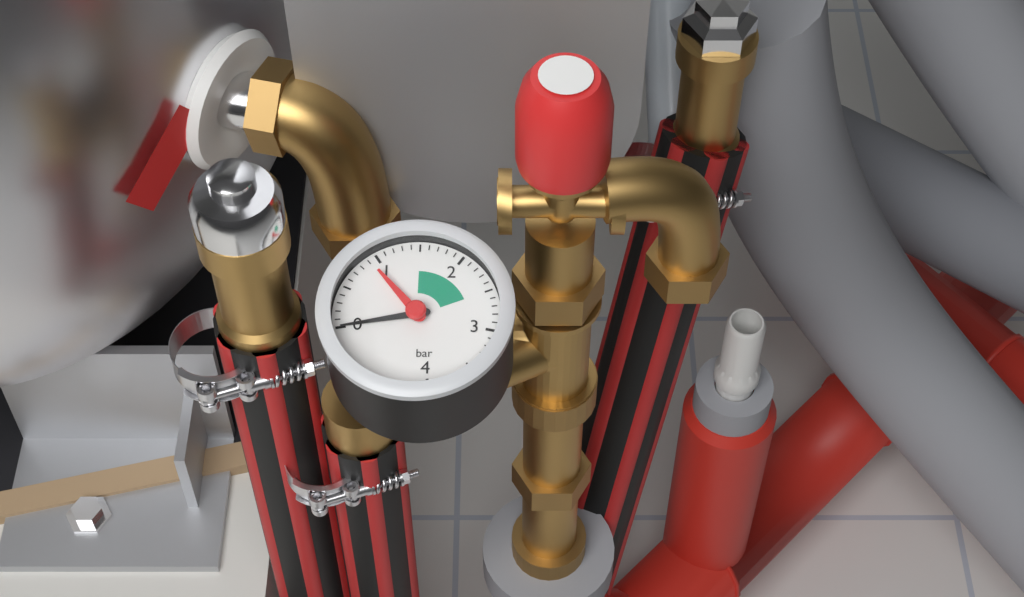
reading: 0.0 bar
